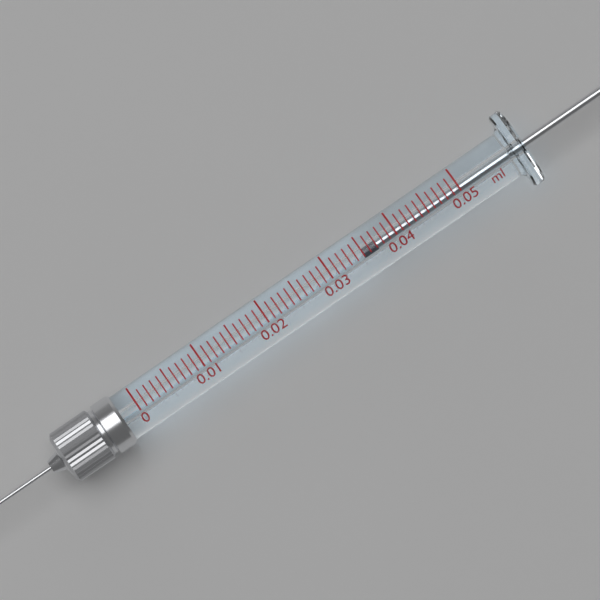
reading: 0.035 ml
